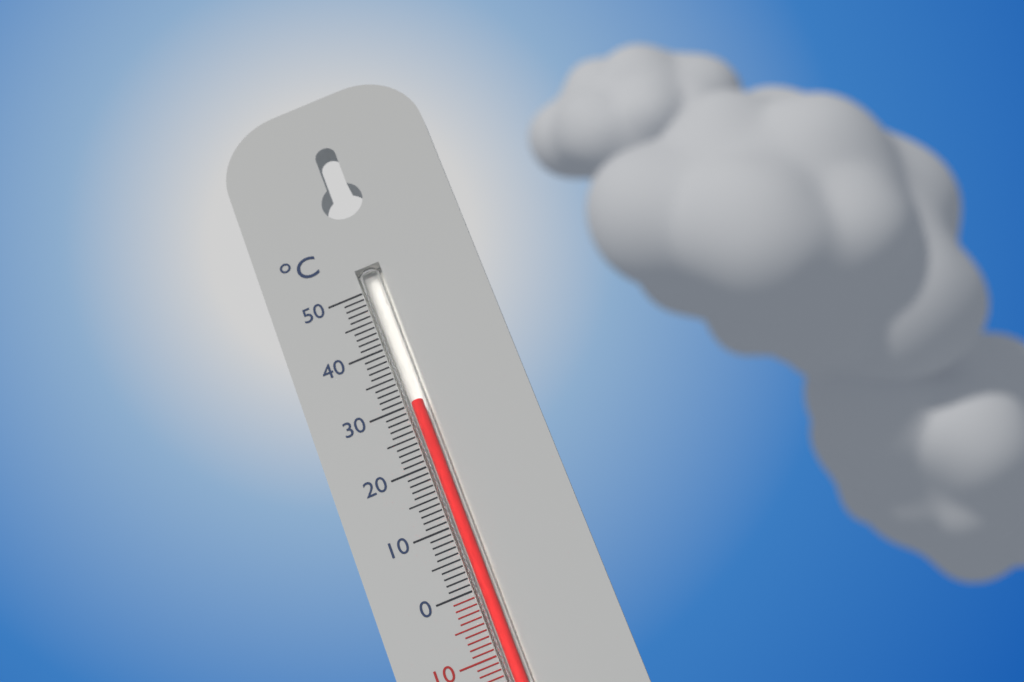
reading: 30 °C
